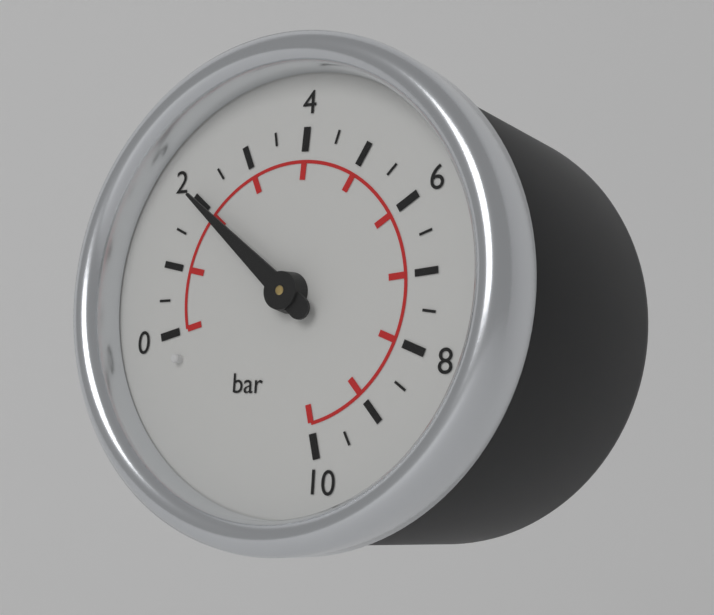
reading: 2.0 bar
